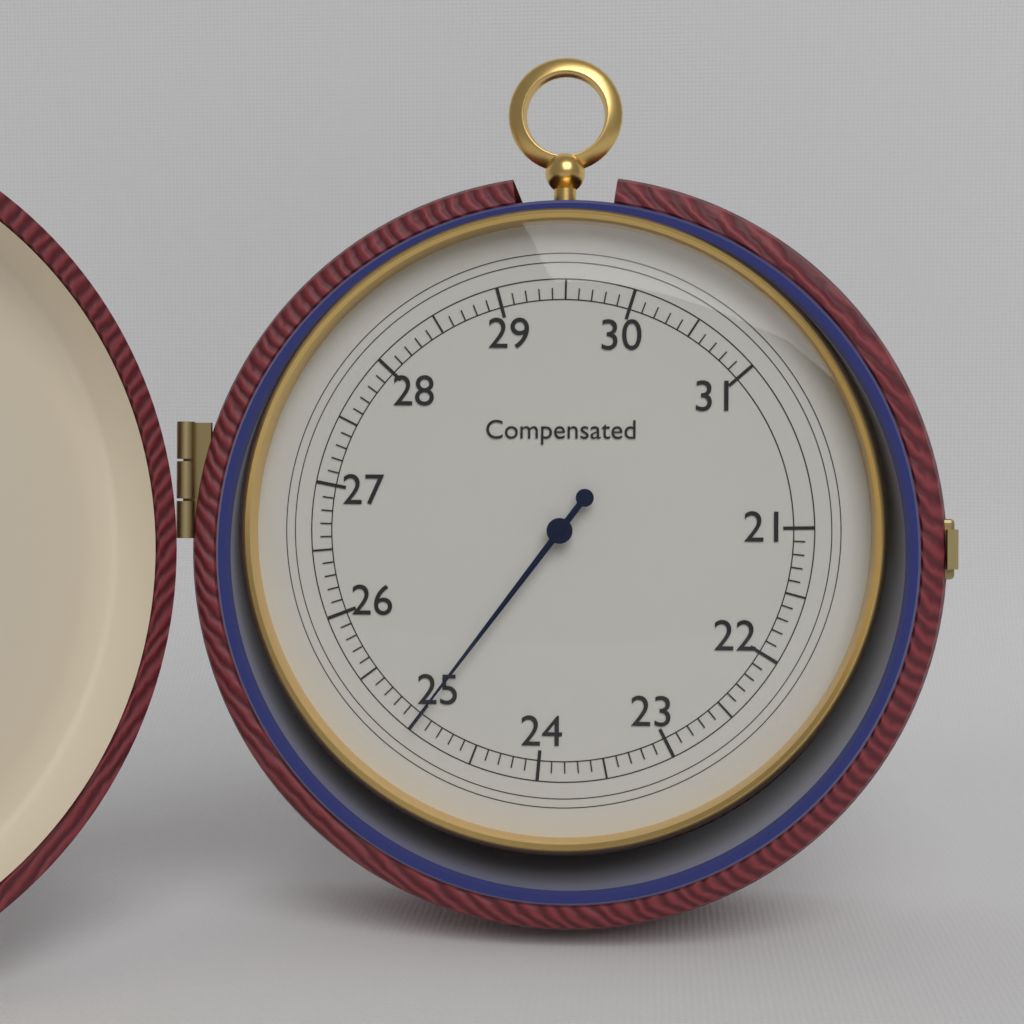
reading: 25.0 (no unit)
